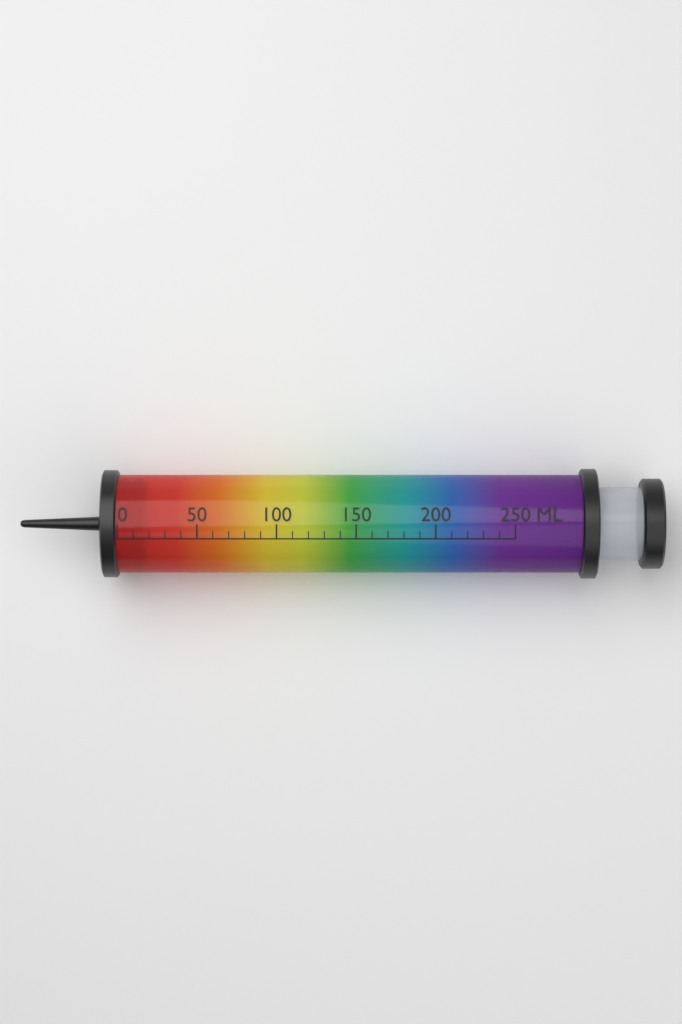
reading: 0 ml
